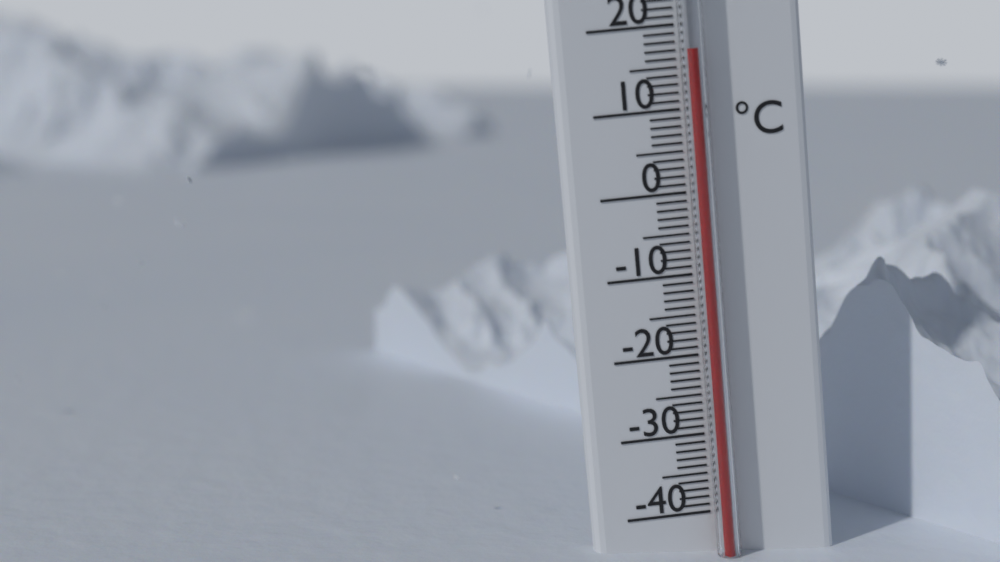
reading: 17 °C
